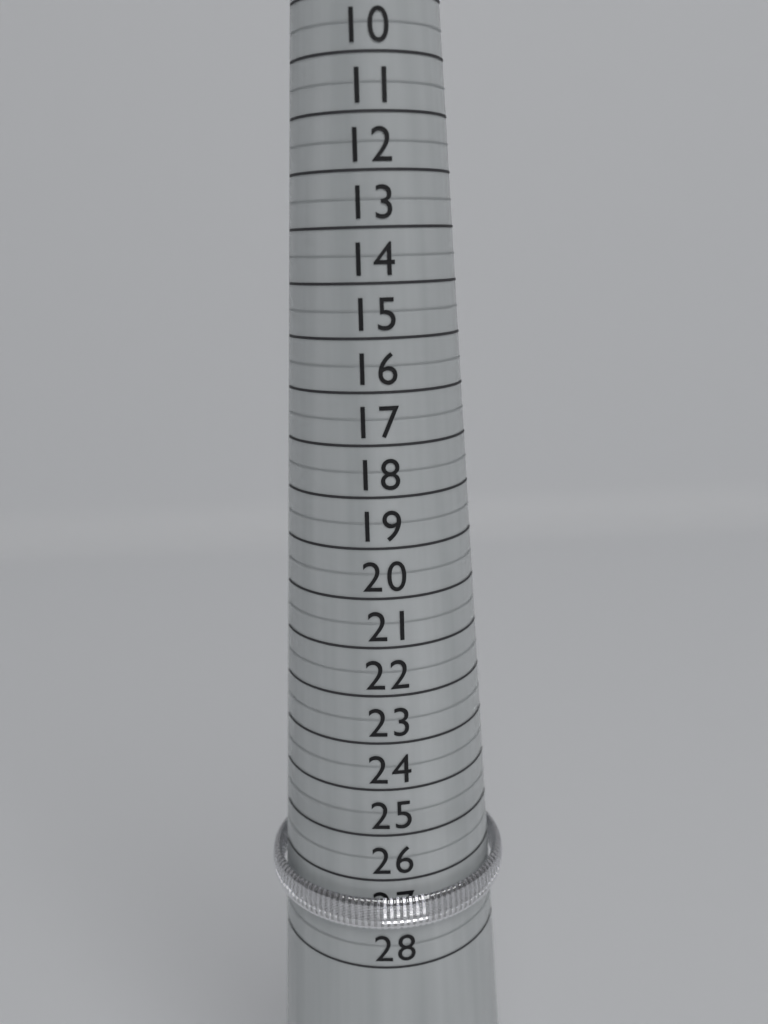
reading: 27.0 (no unit)
